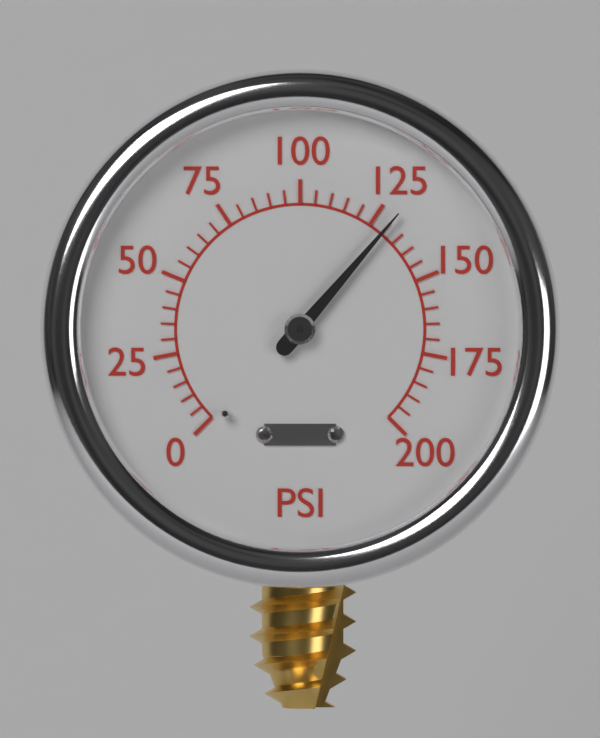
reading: 130 psi
